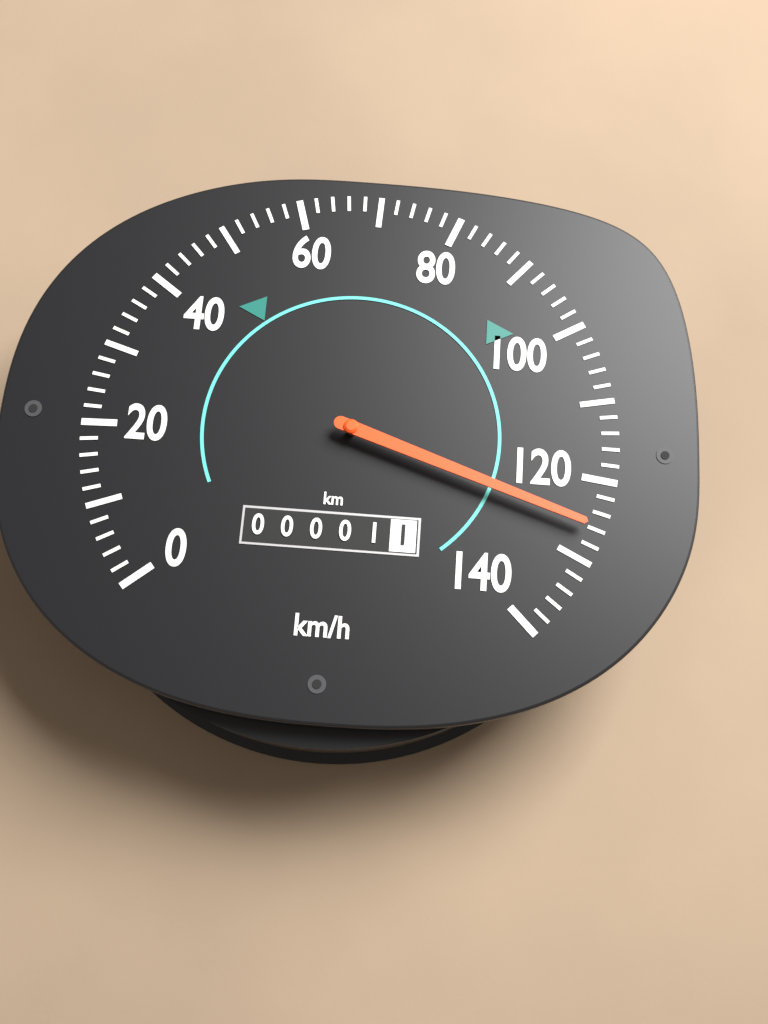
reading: 126 km/h
